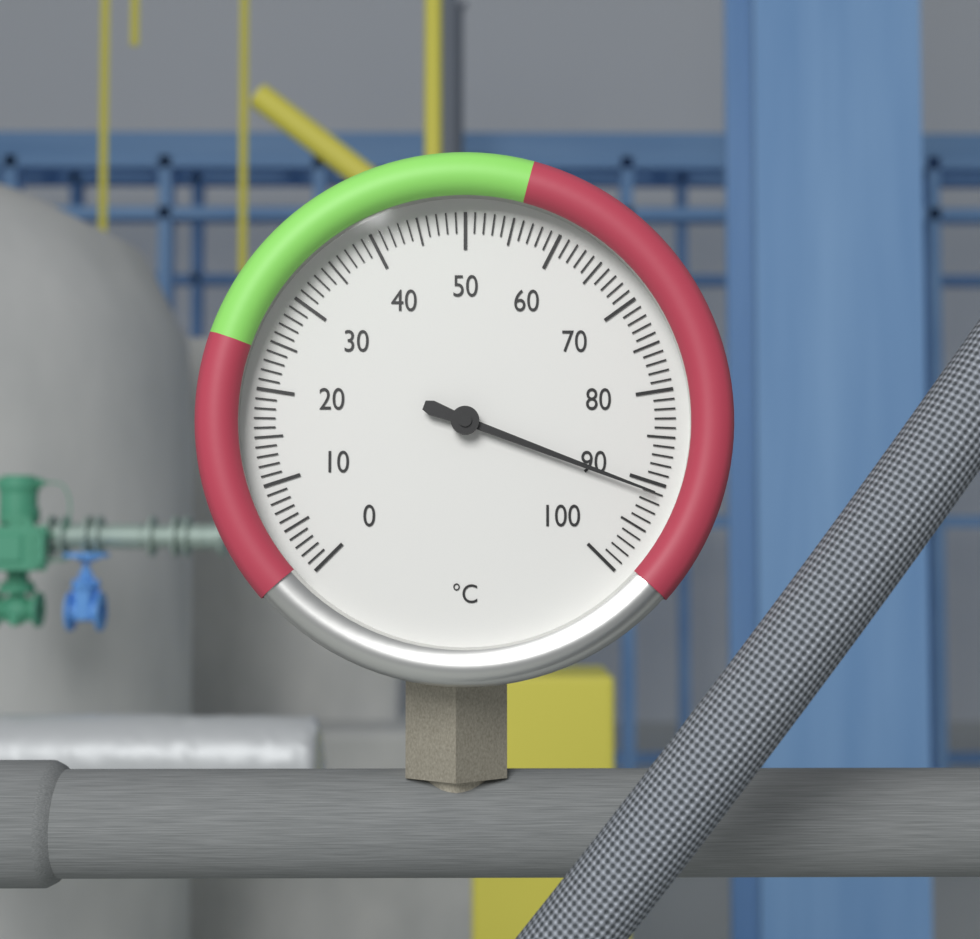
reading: 91 °C
